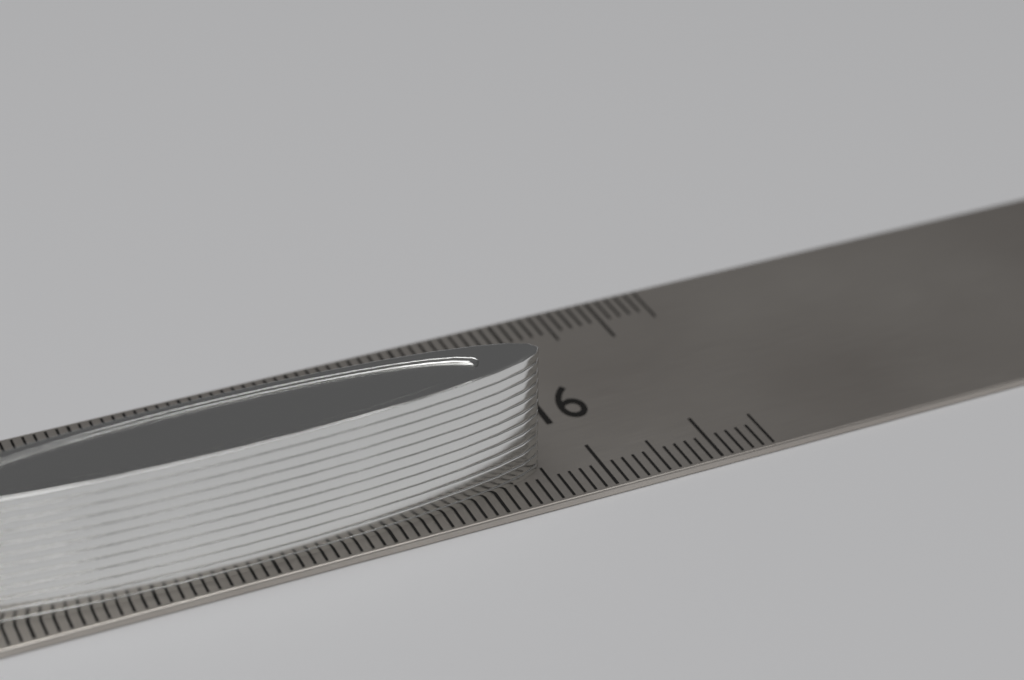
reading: 15.5 cm
